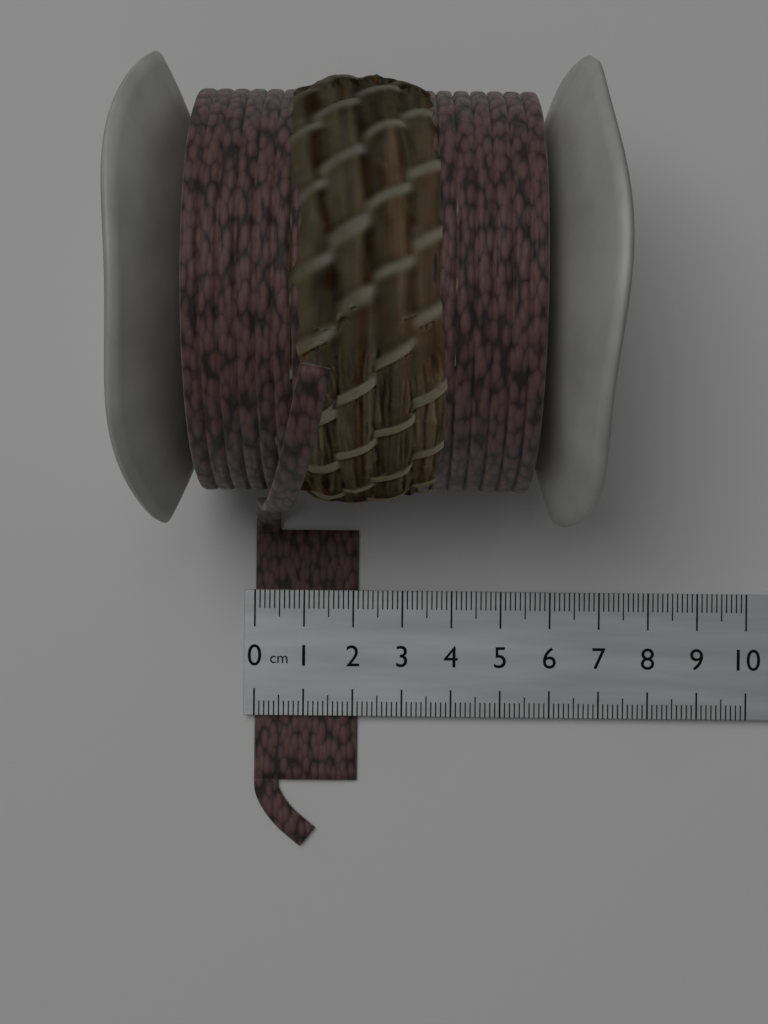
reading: 2.1 cm
